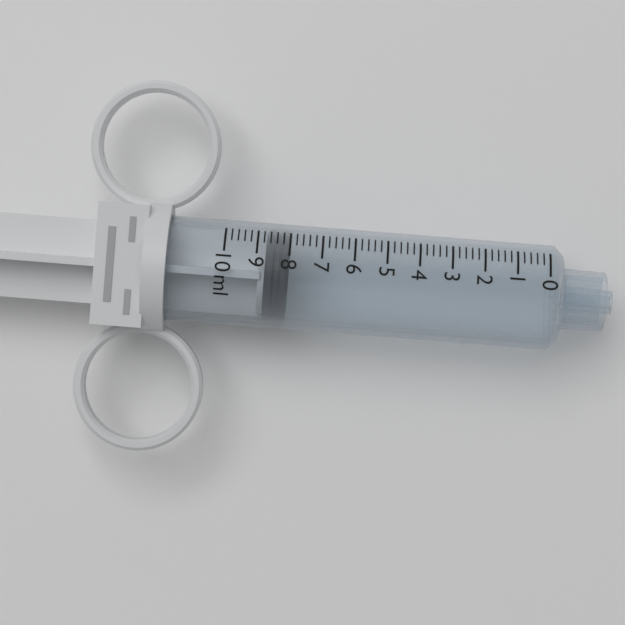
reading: 8.0 ml
